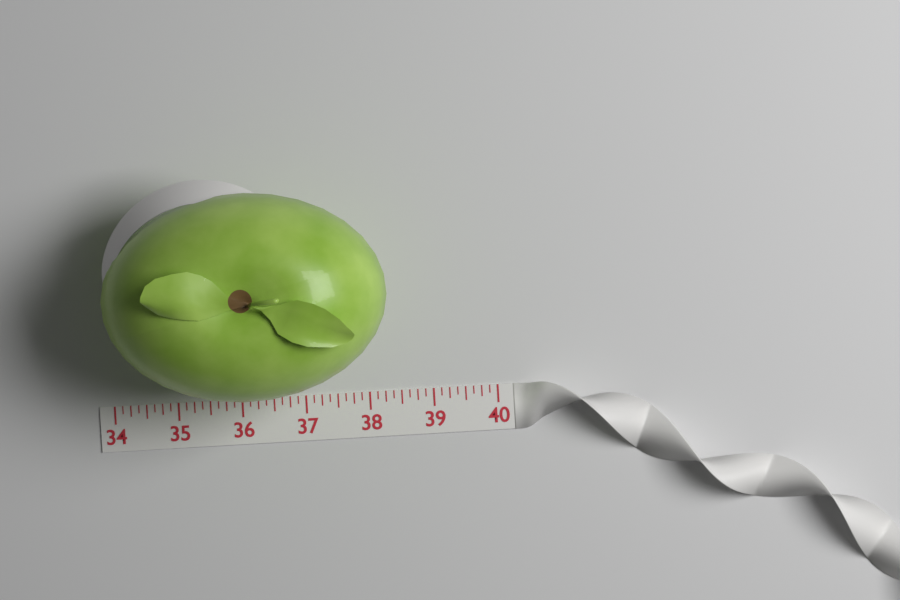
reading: 38.375 (no unit)
